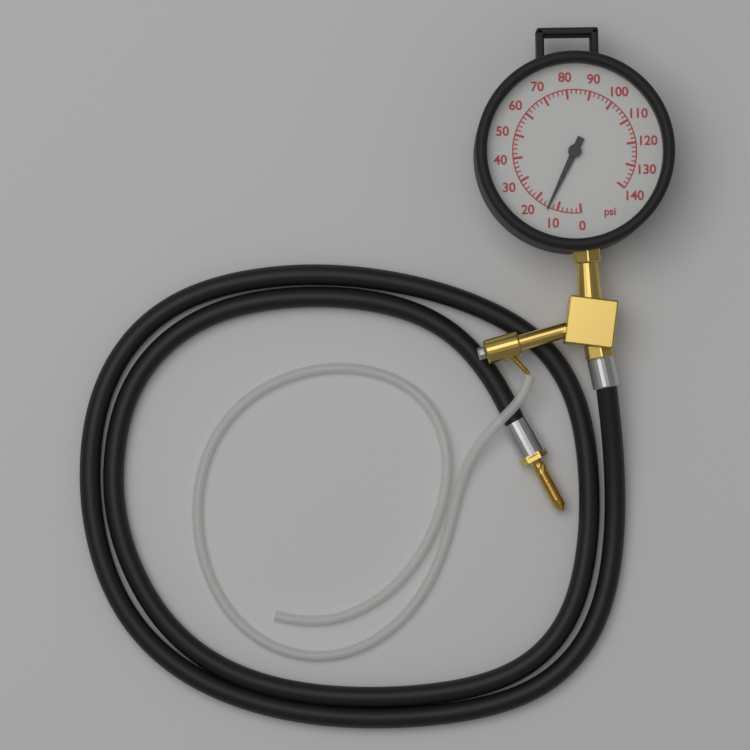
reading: 14 psi
